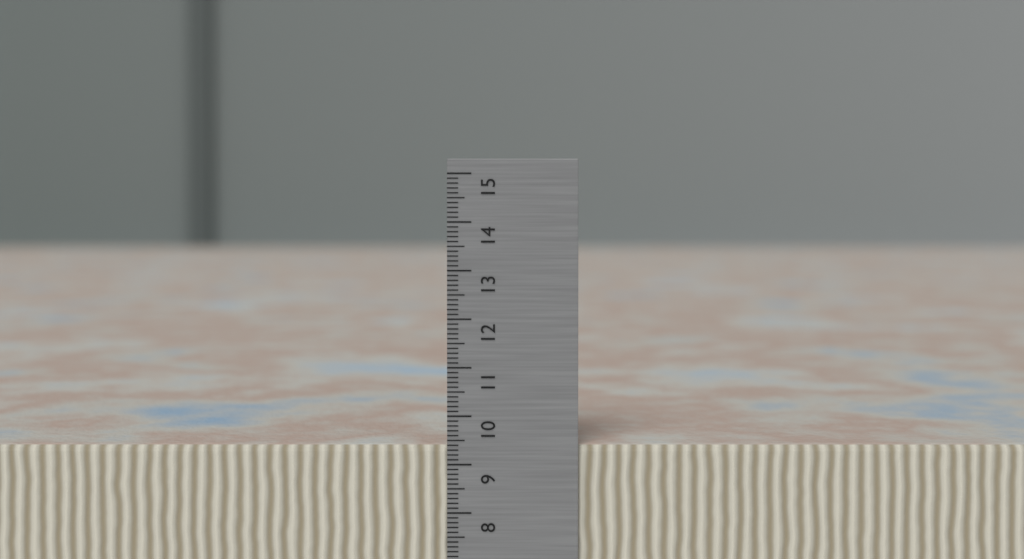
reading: 9.4 cm
